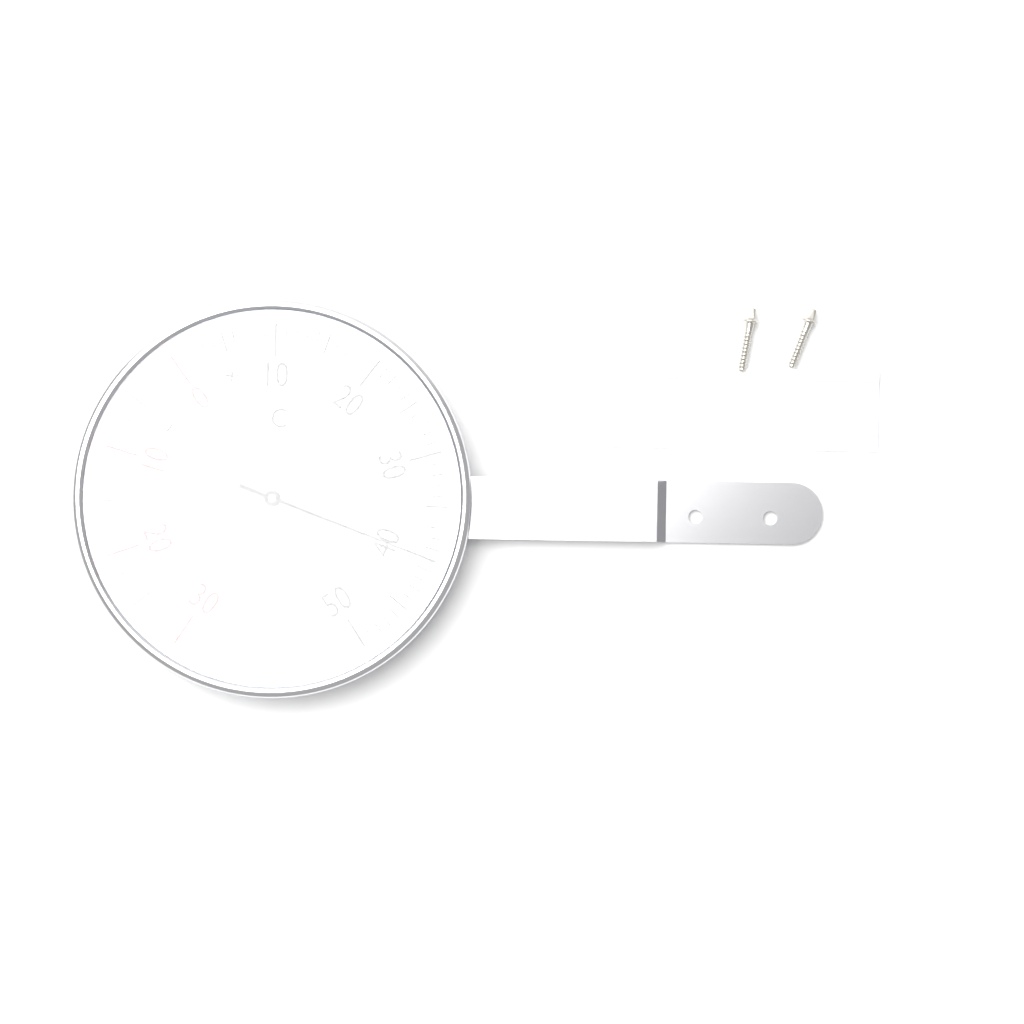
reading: 40 °C
